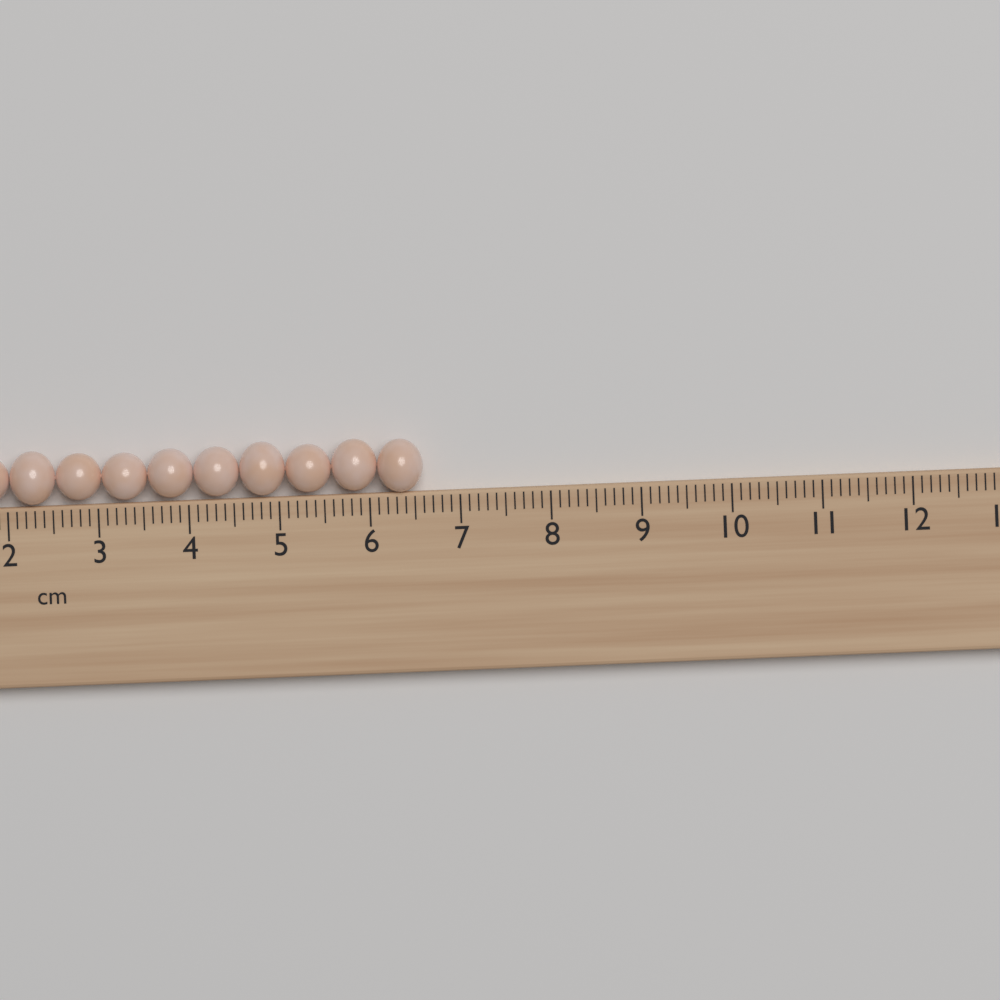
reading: 6.6 cm
